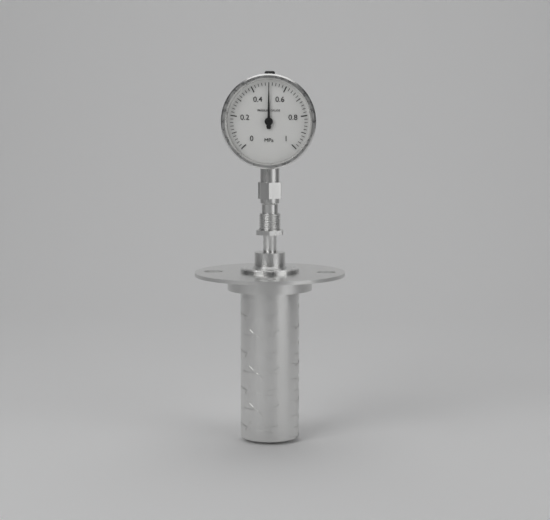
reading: 0.50 MPa
